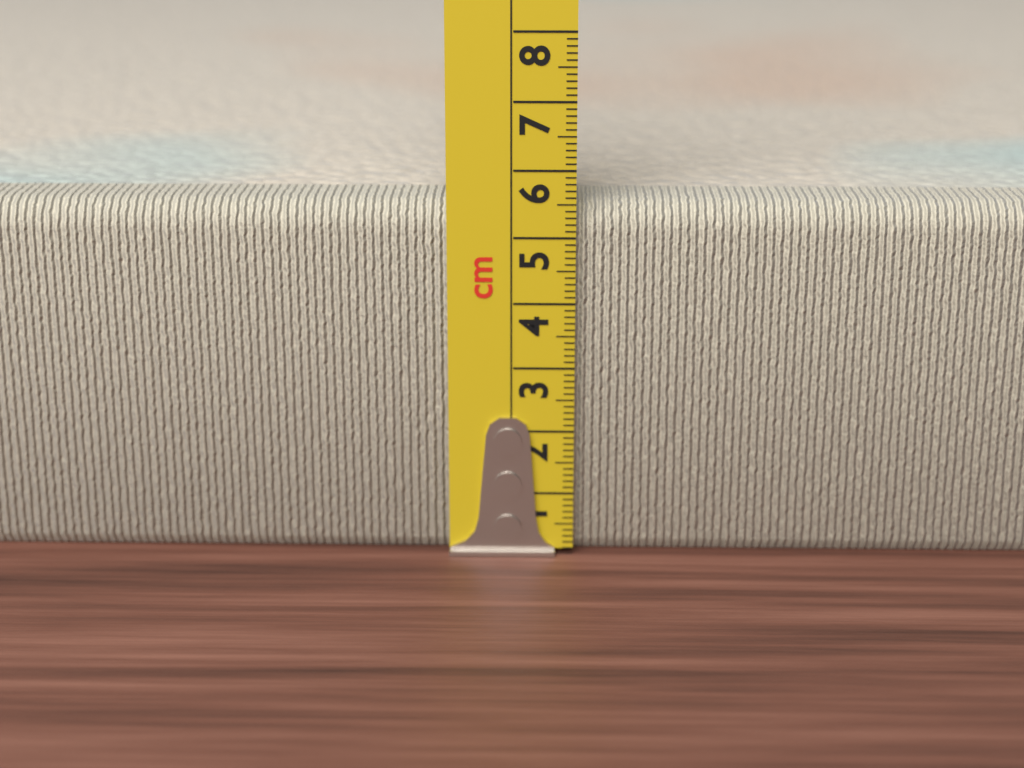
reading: 5.5 cm
